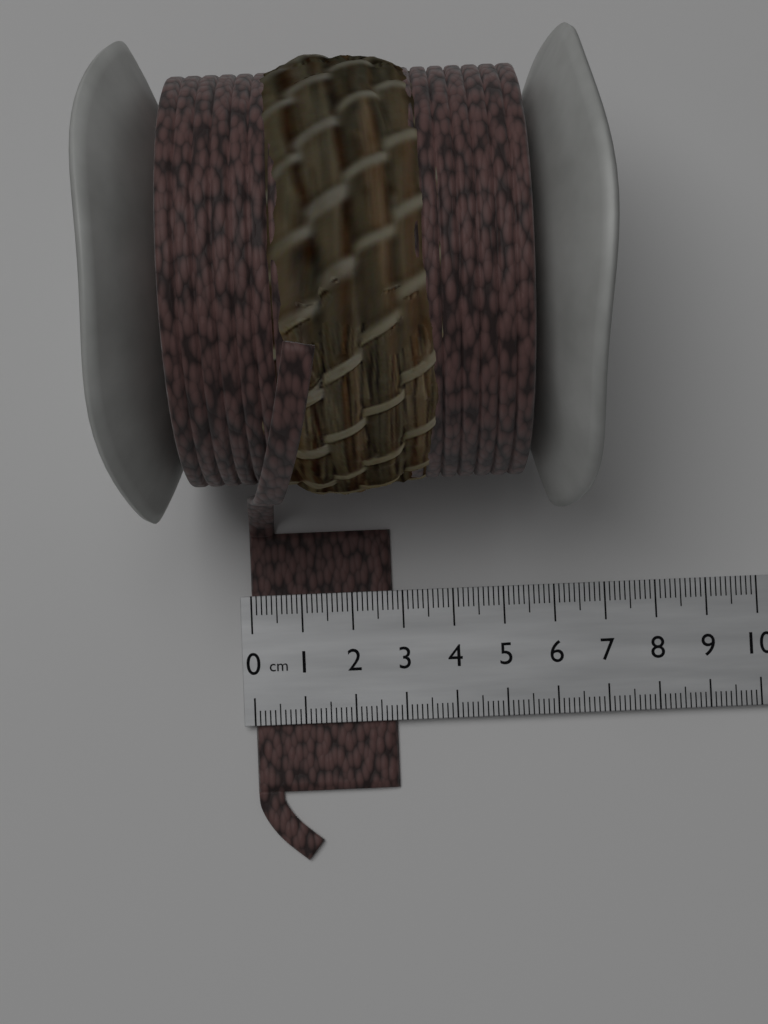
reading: 2.8 cm
